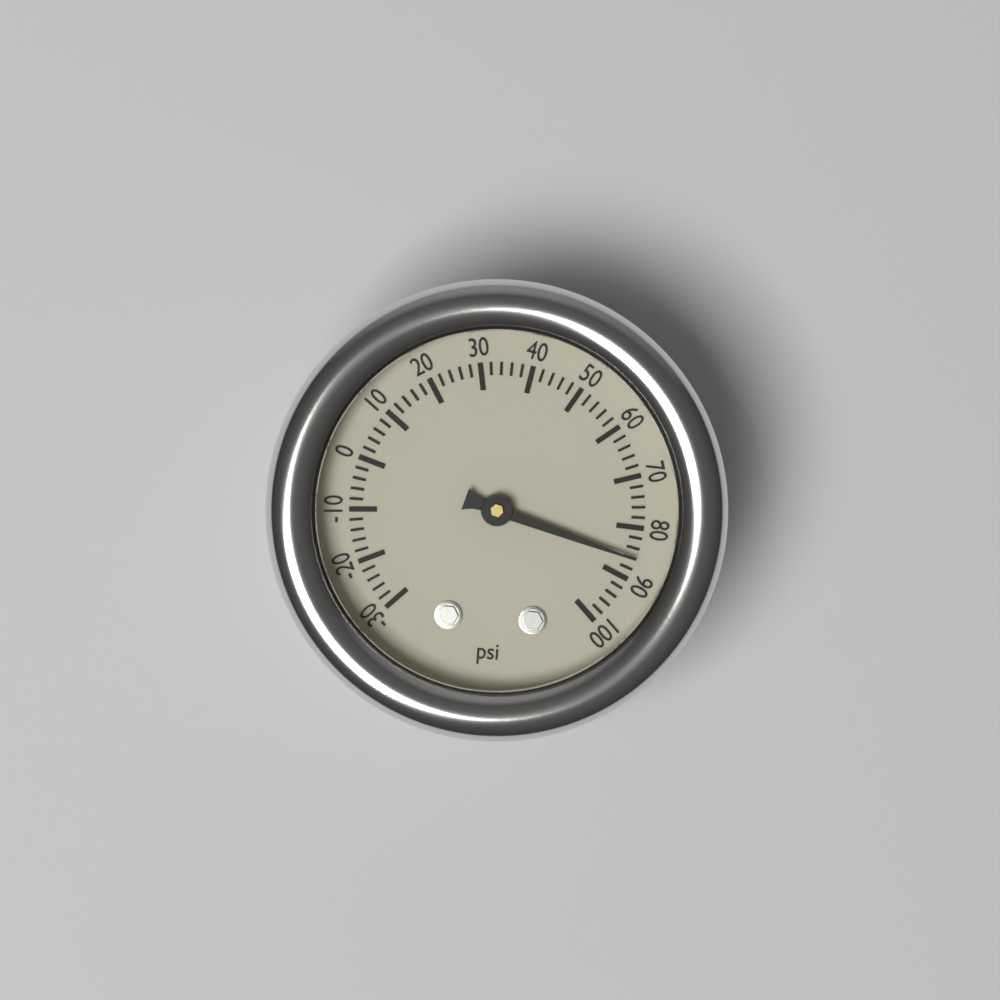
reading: 86 psi
